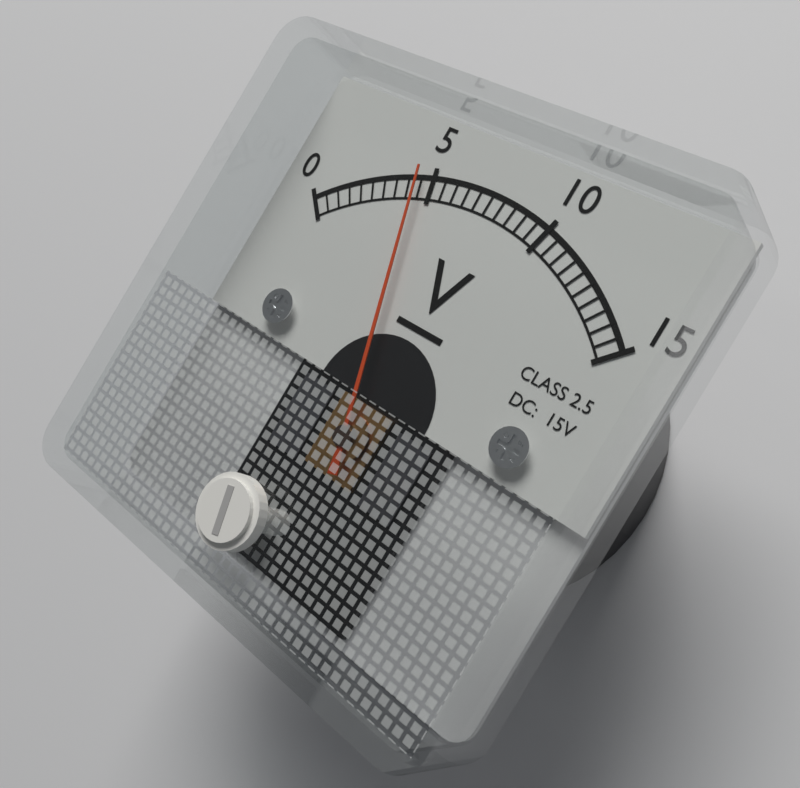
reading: 4.5 V
